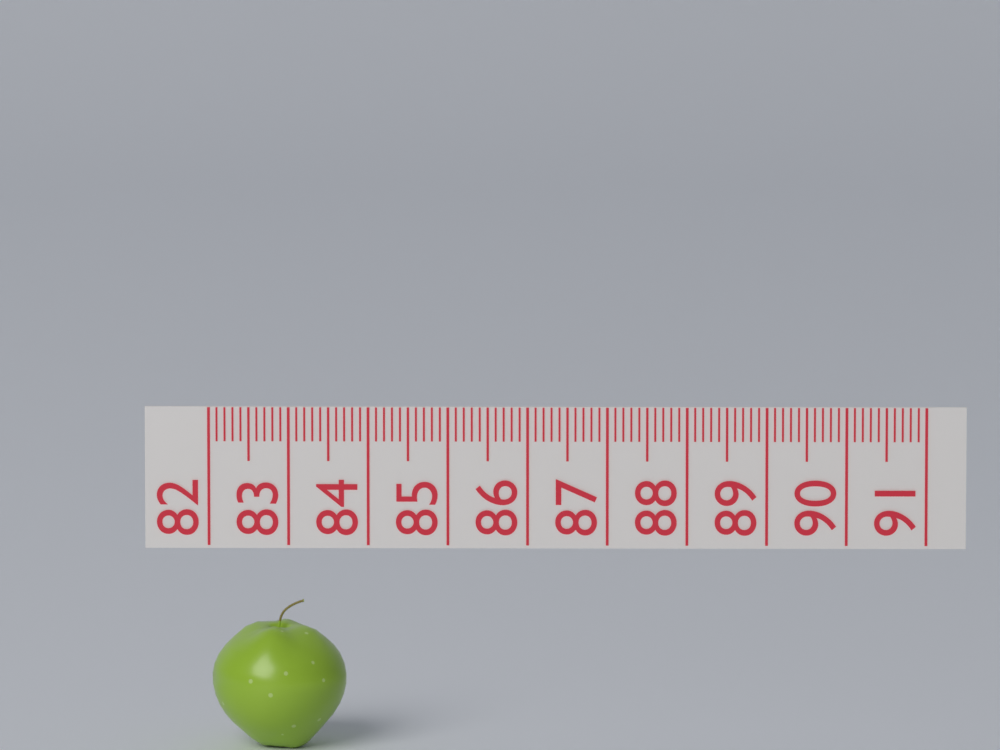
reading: 83.7 (no unit)
